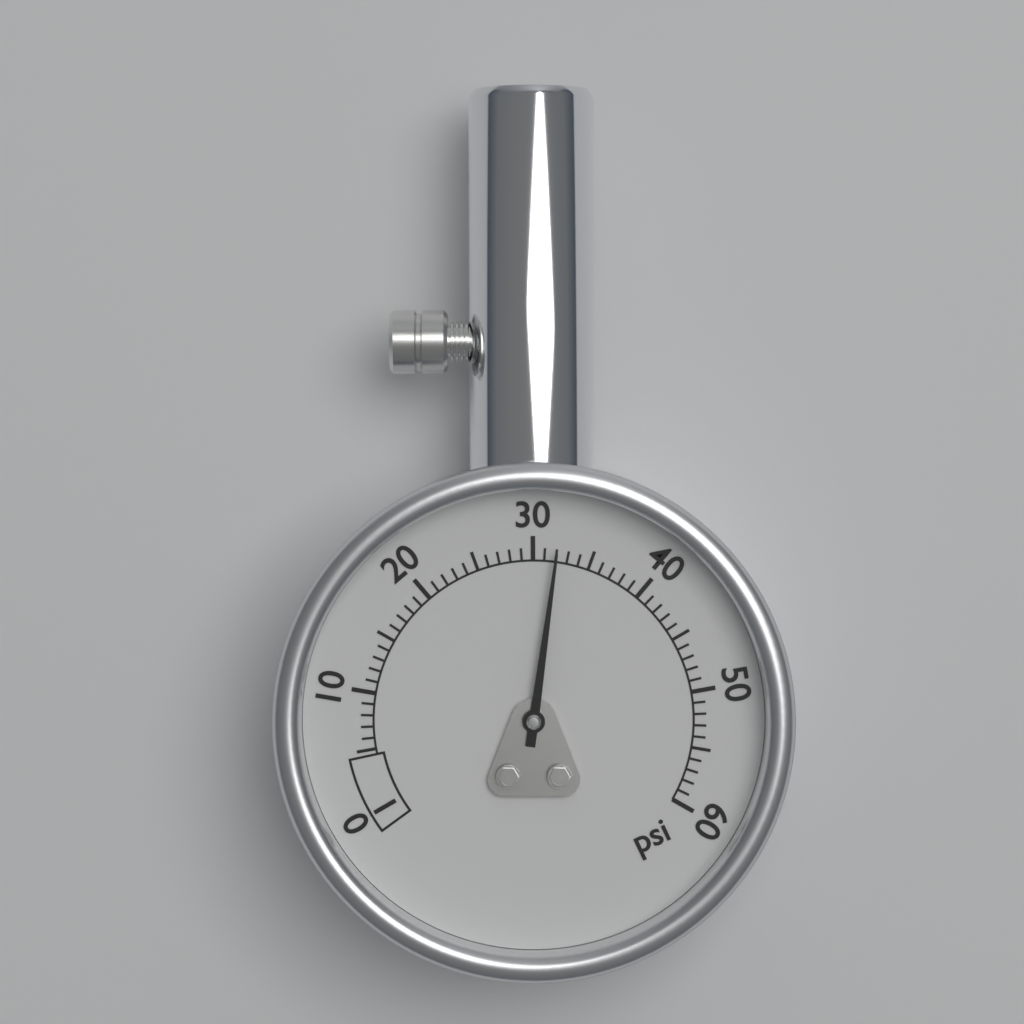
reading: 32 psi
